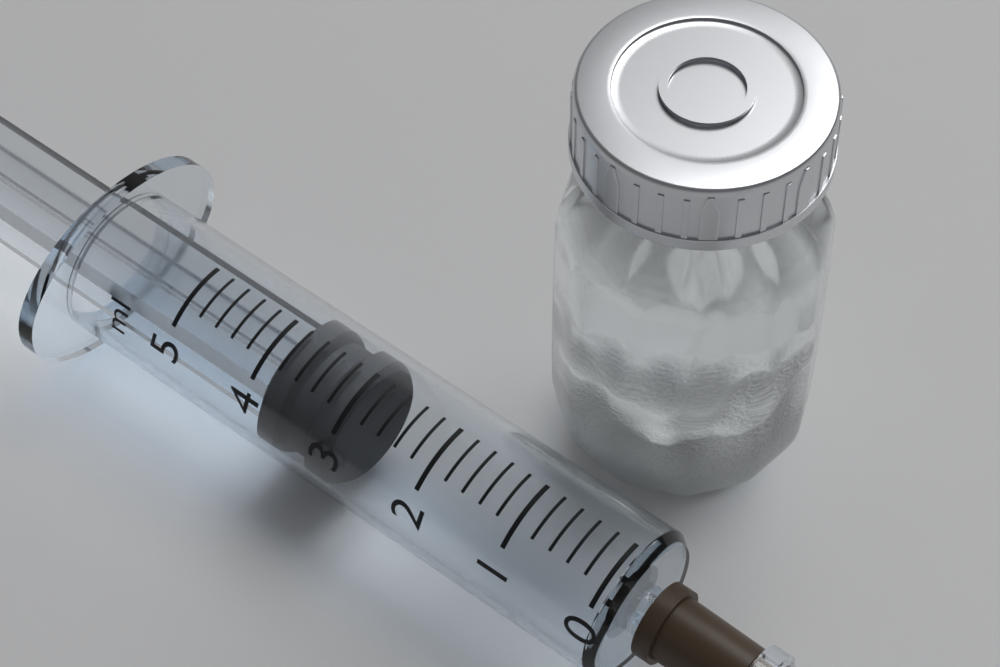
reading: 3.0 ml
